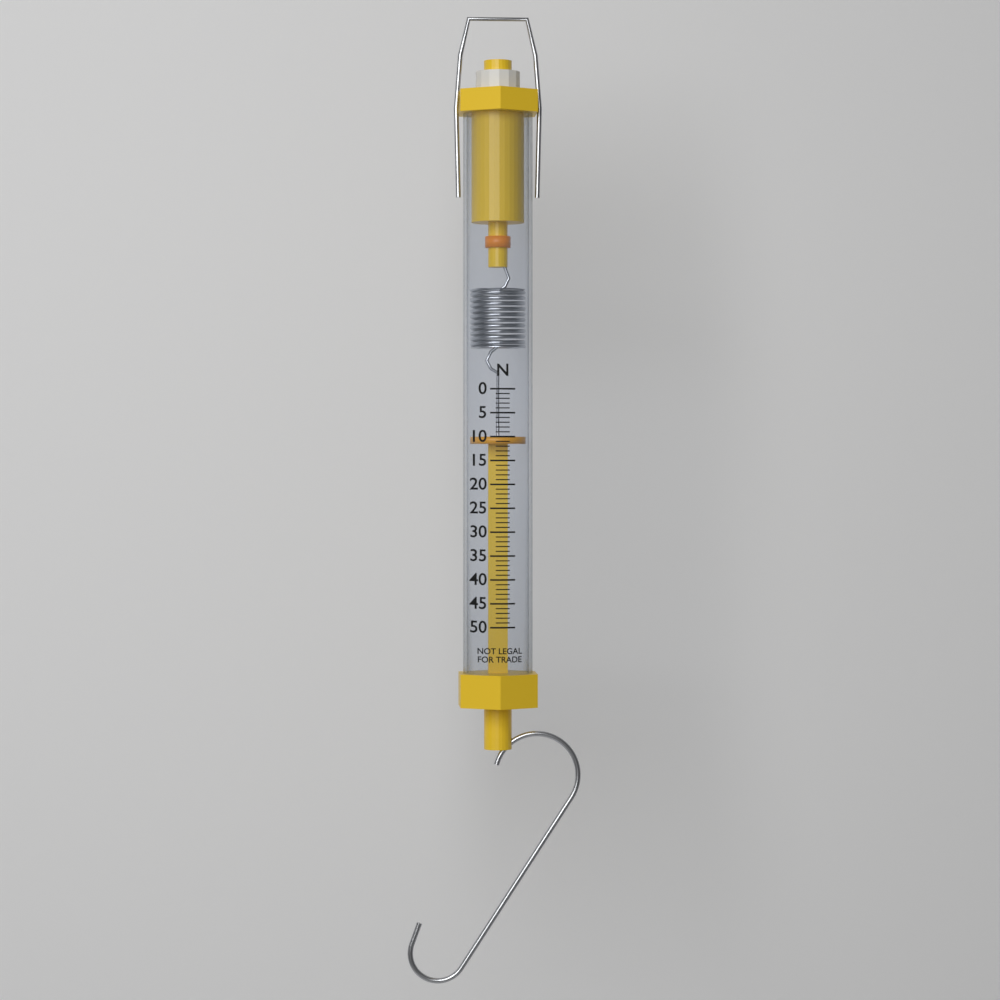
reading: 10 N
